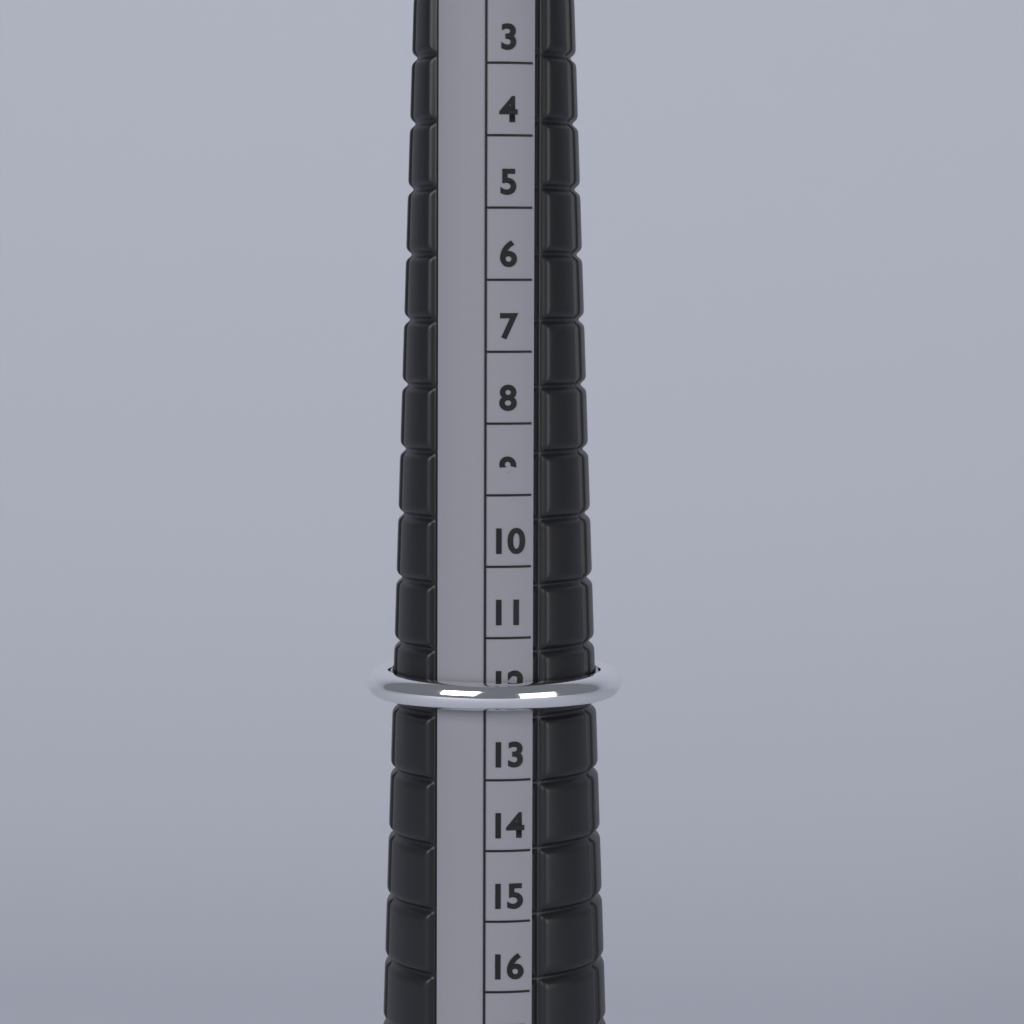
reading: 12 (no unit)
